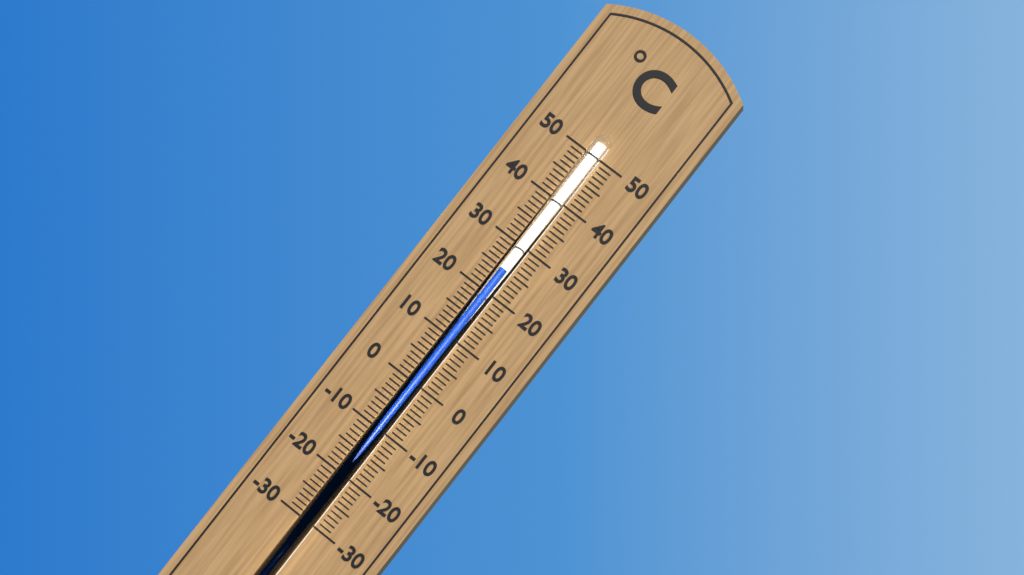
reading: 25 °C
